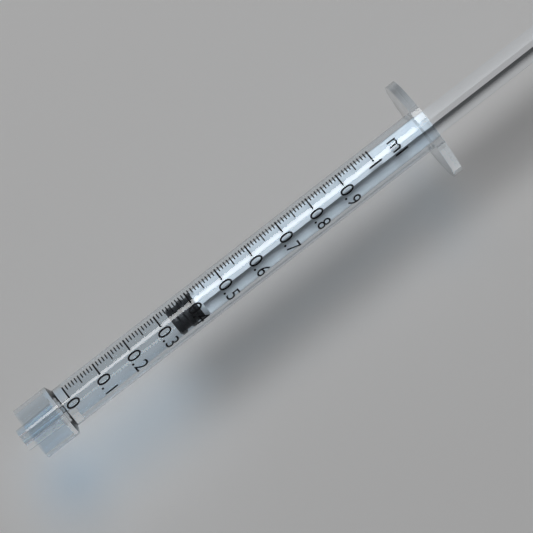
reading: 0.33 ml
